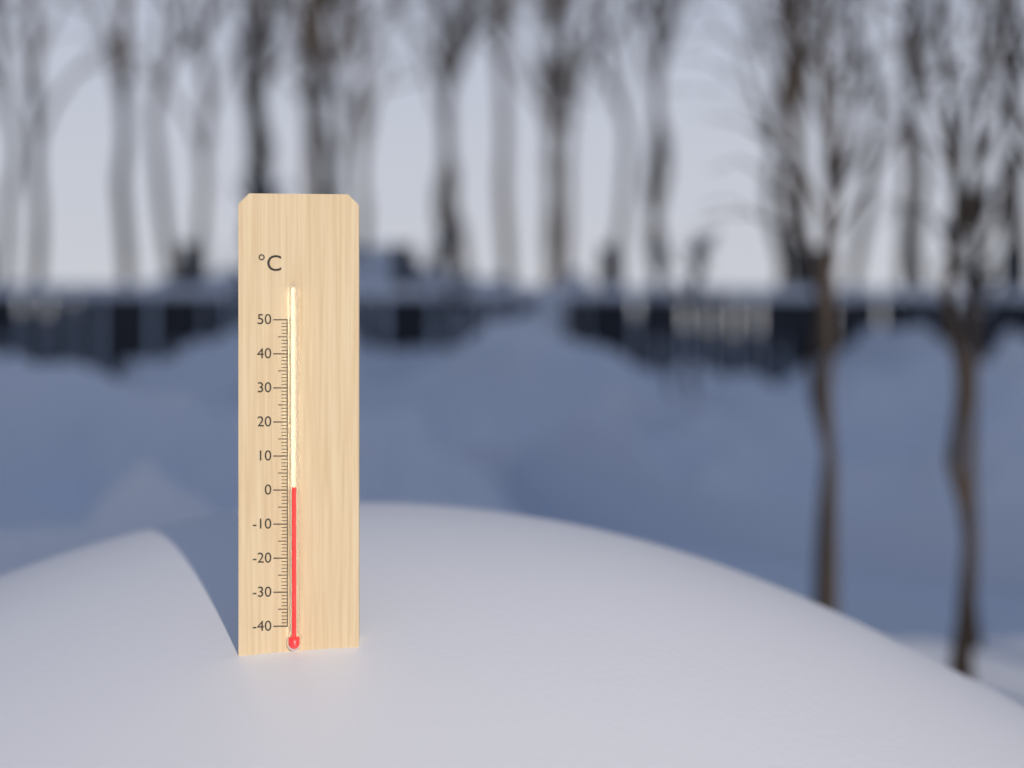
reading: 1 °C
